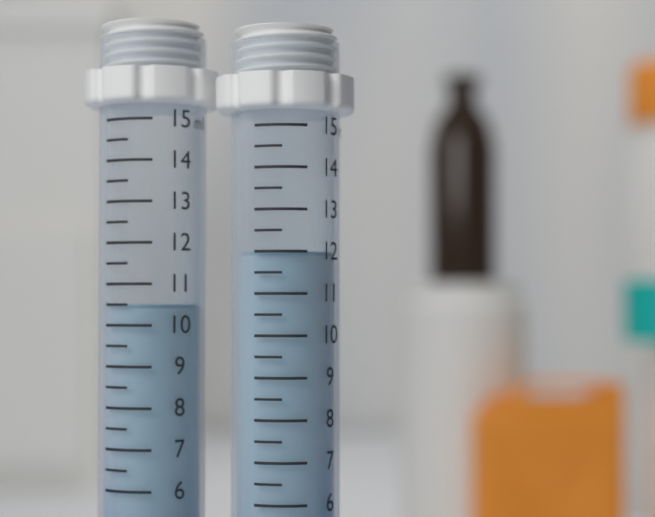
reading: 10.5 ml
